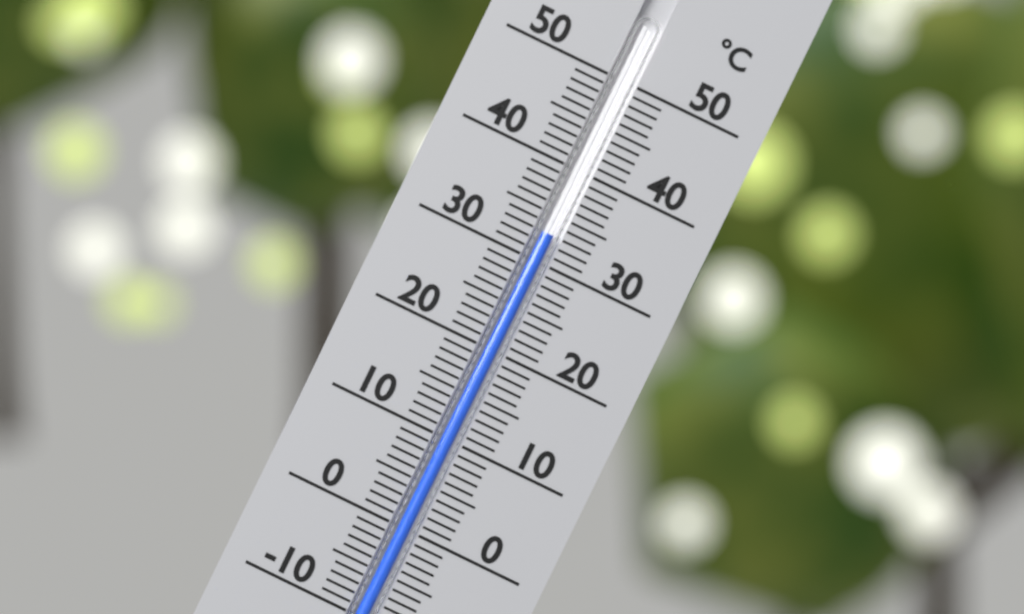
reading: 33 °C
